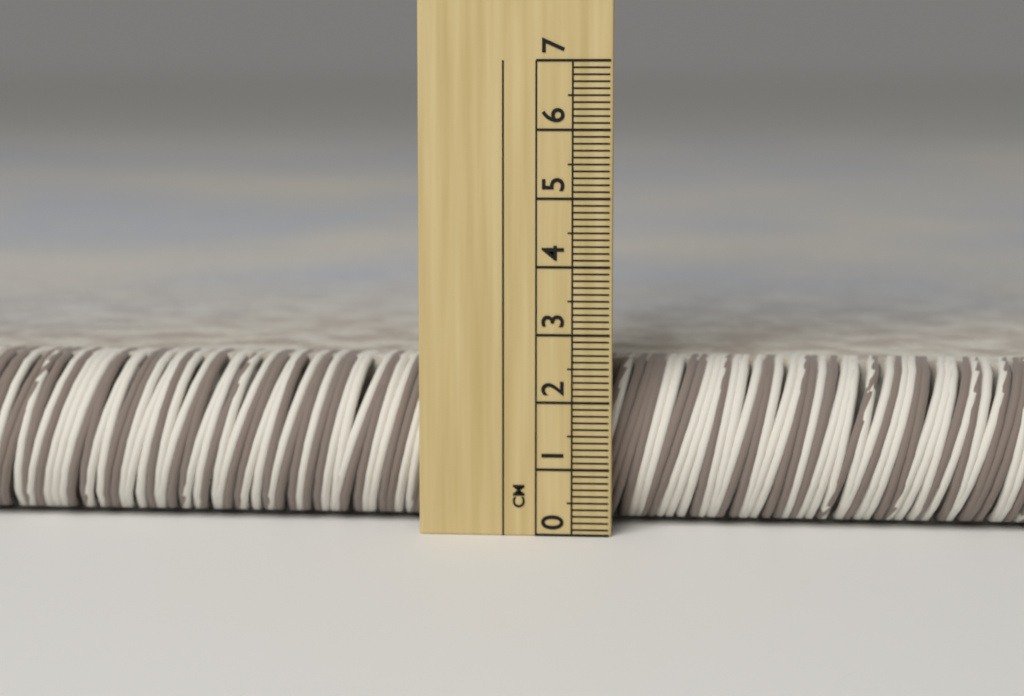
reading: 2.5 cm
